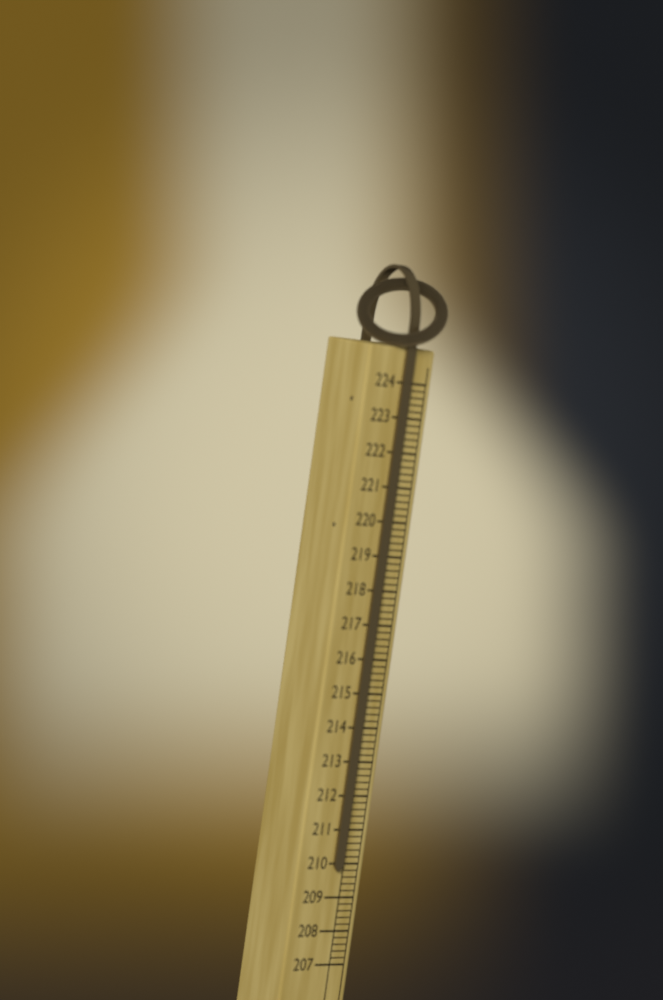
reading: 209.8 (no unit)
